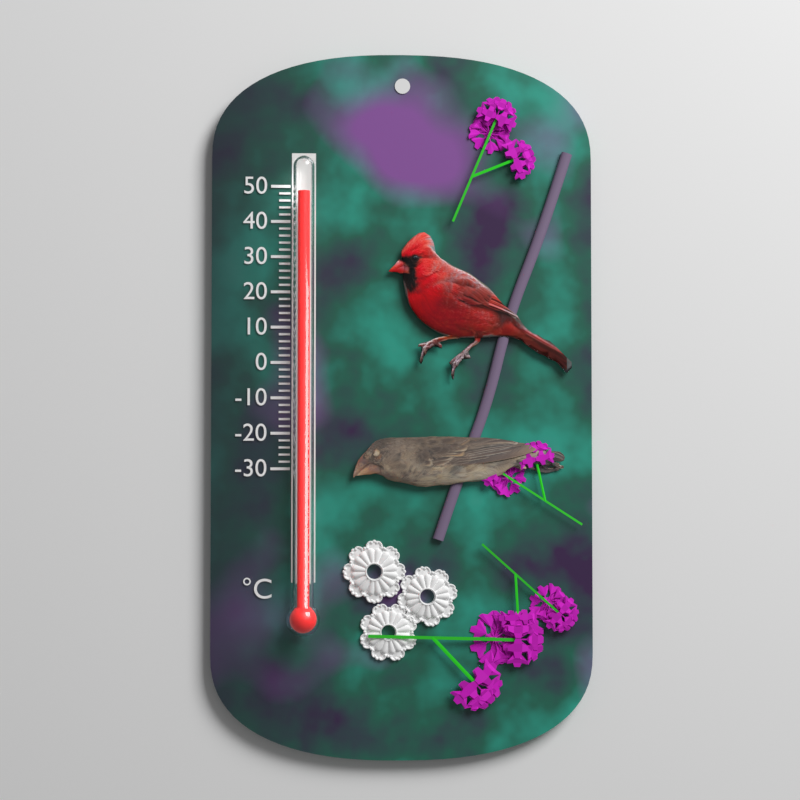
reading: 48 °C
